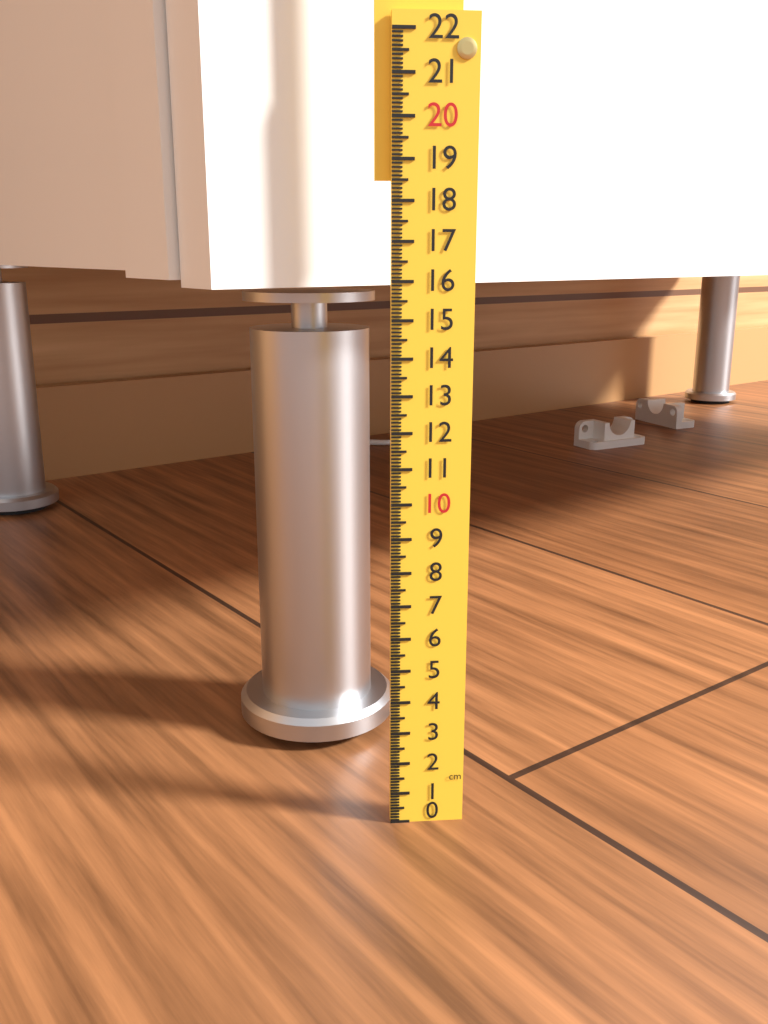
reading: 15.5 cm
